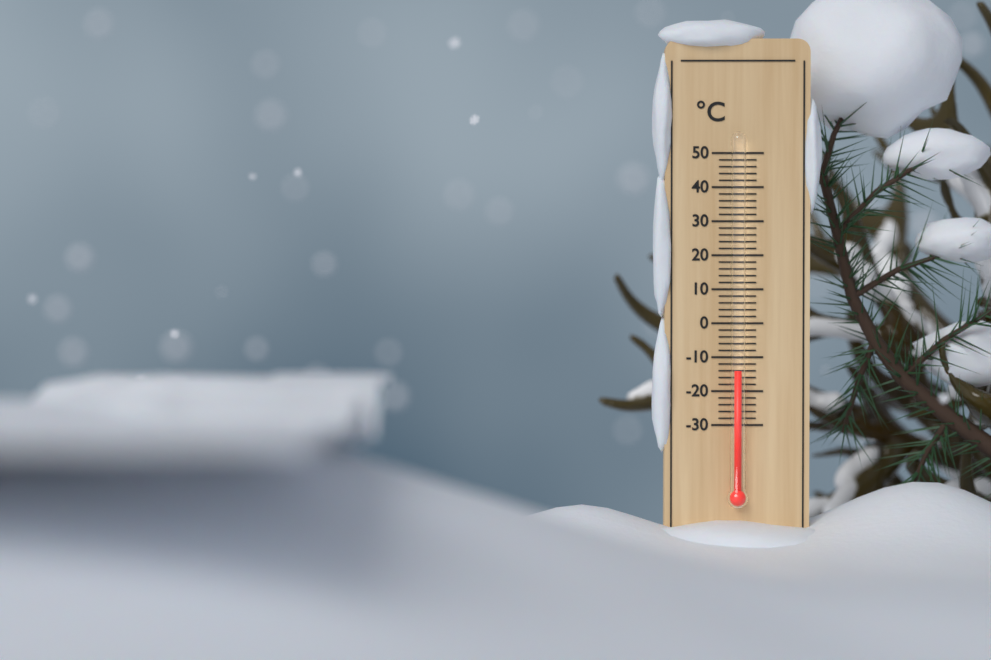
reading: -14 °C
